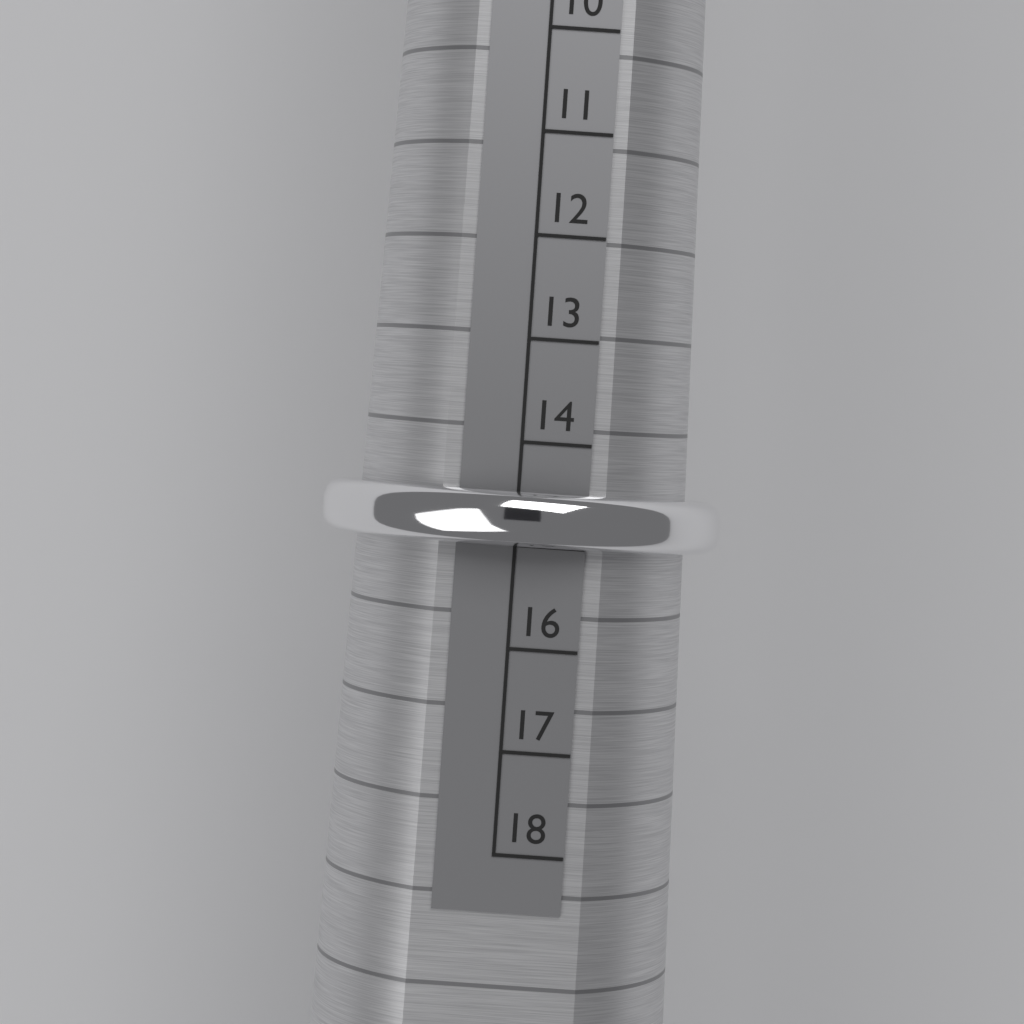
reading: 15 (no unit)
